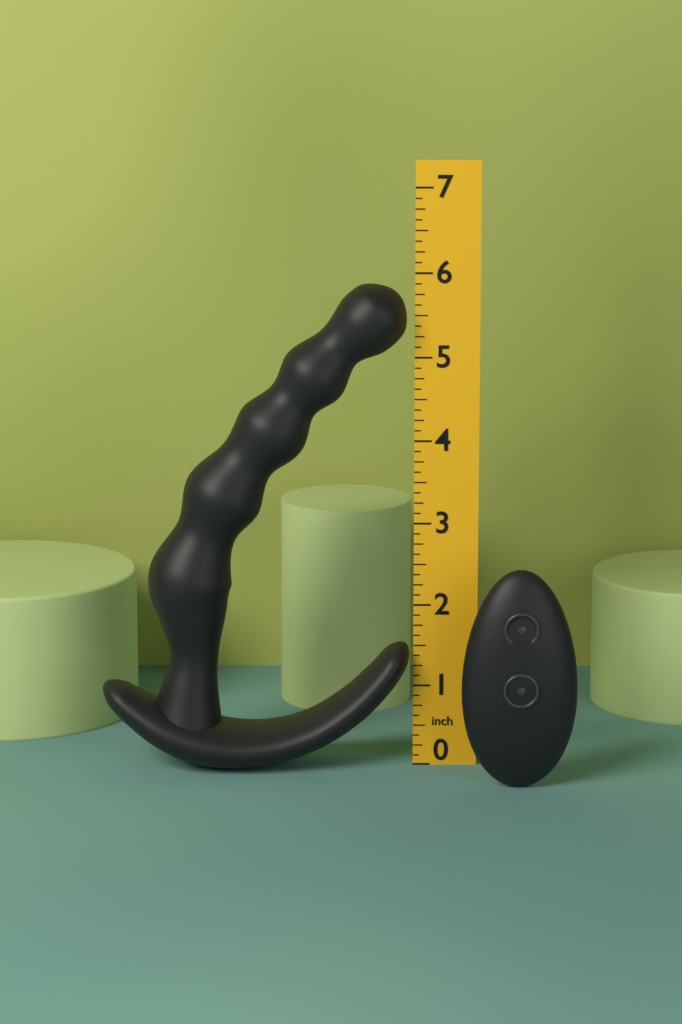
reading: 5.875 in
